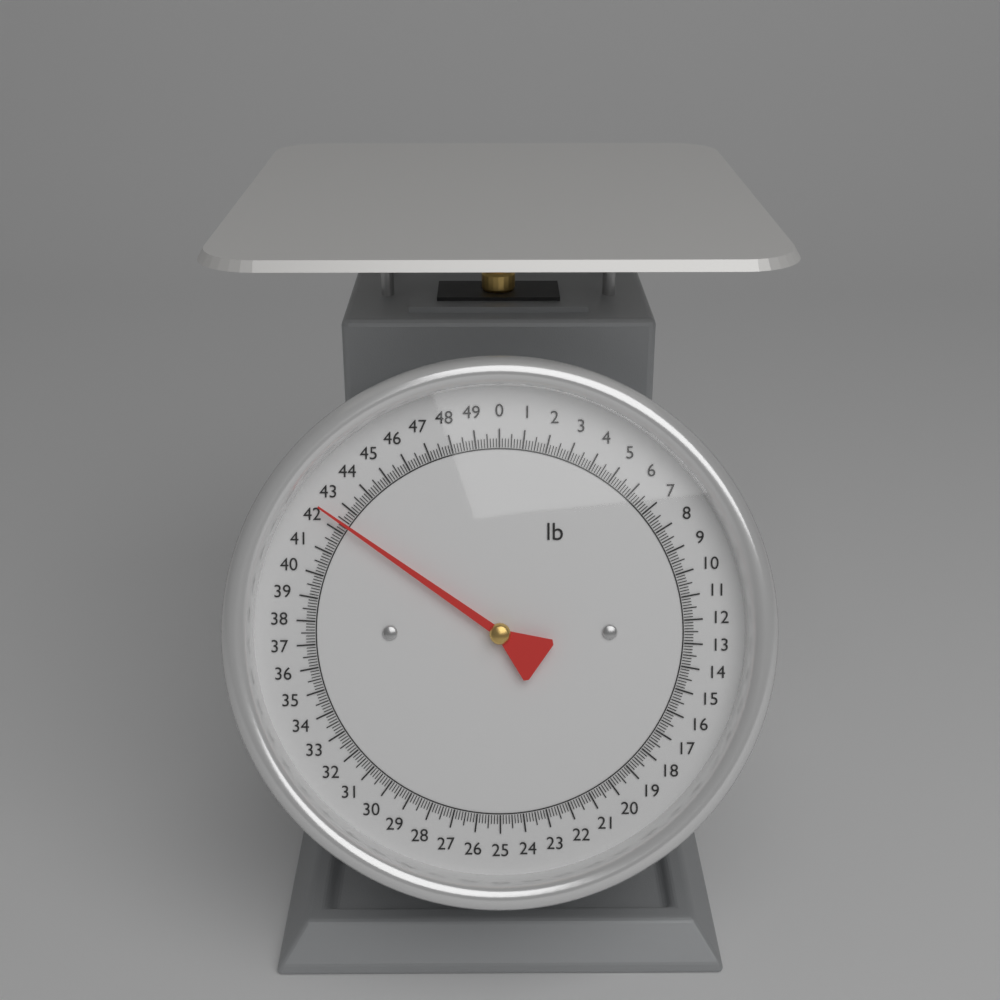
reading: 42.375 lb
